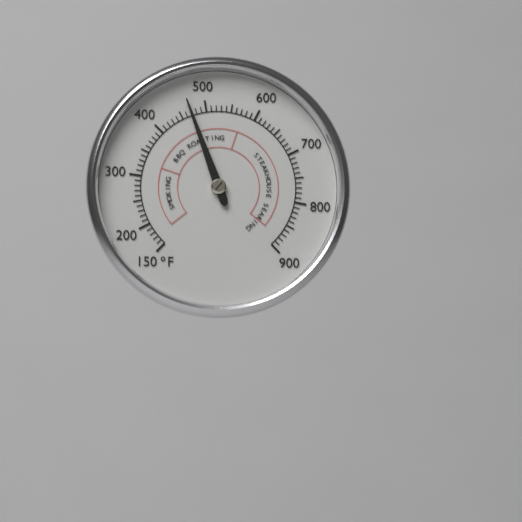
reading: 470 °F
